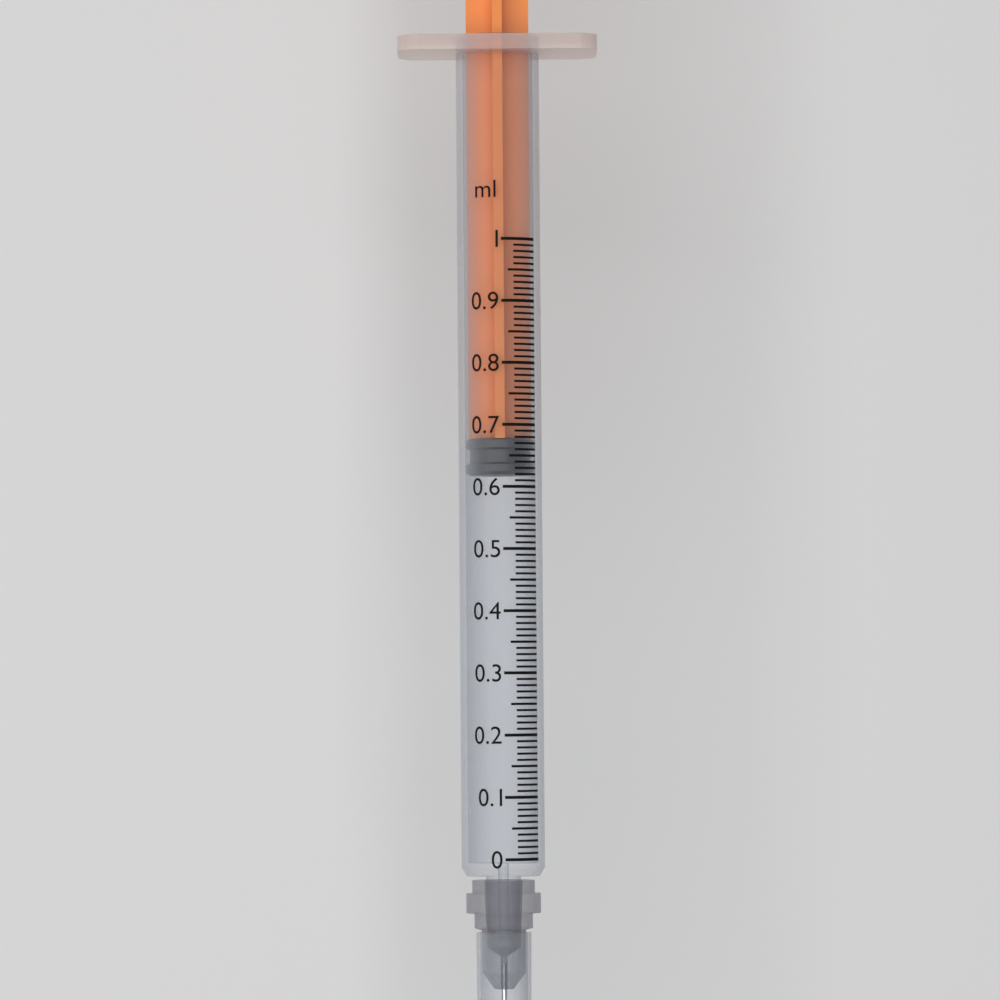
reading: 0.62 ml
